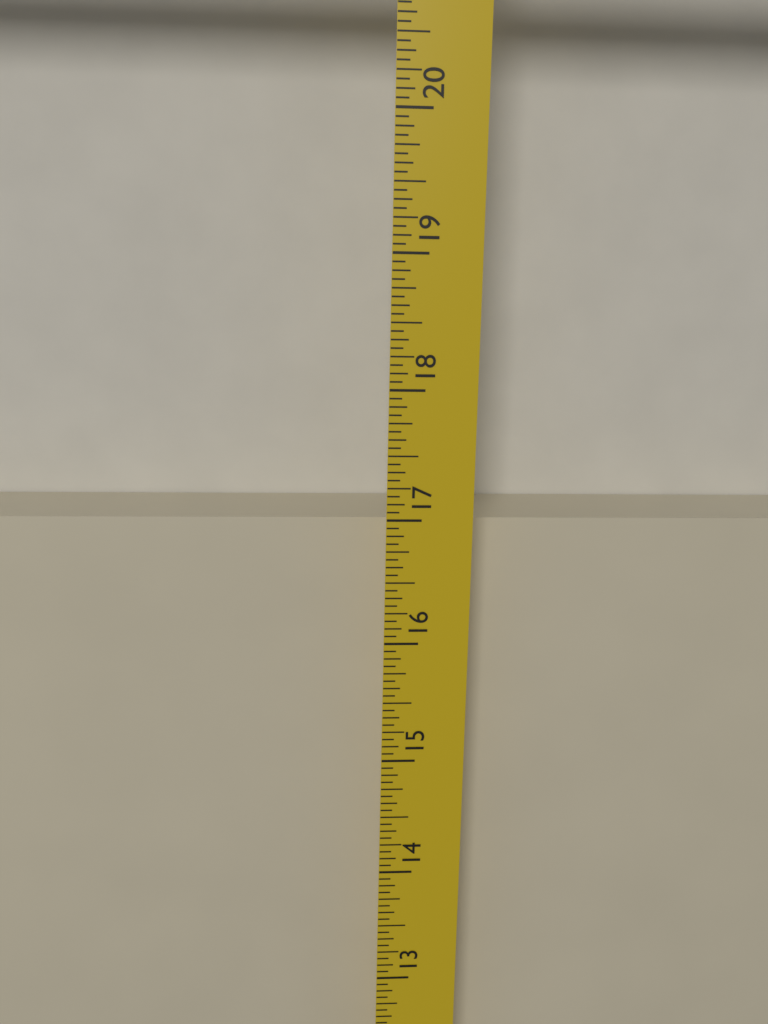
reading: 16.8750 in
